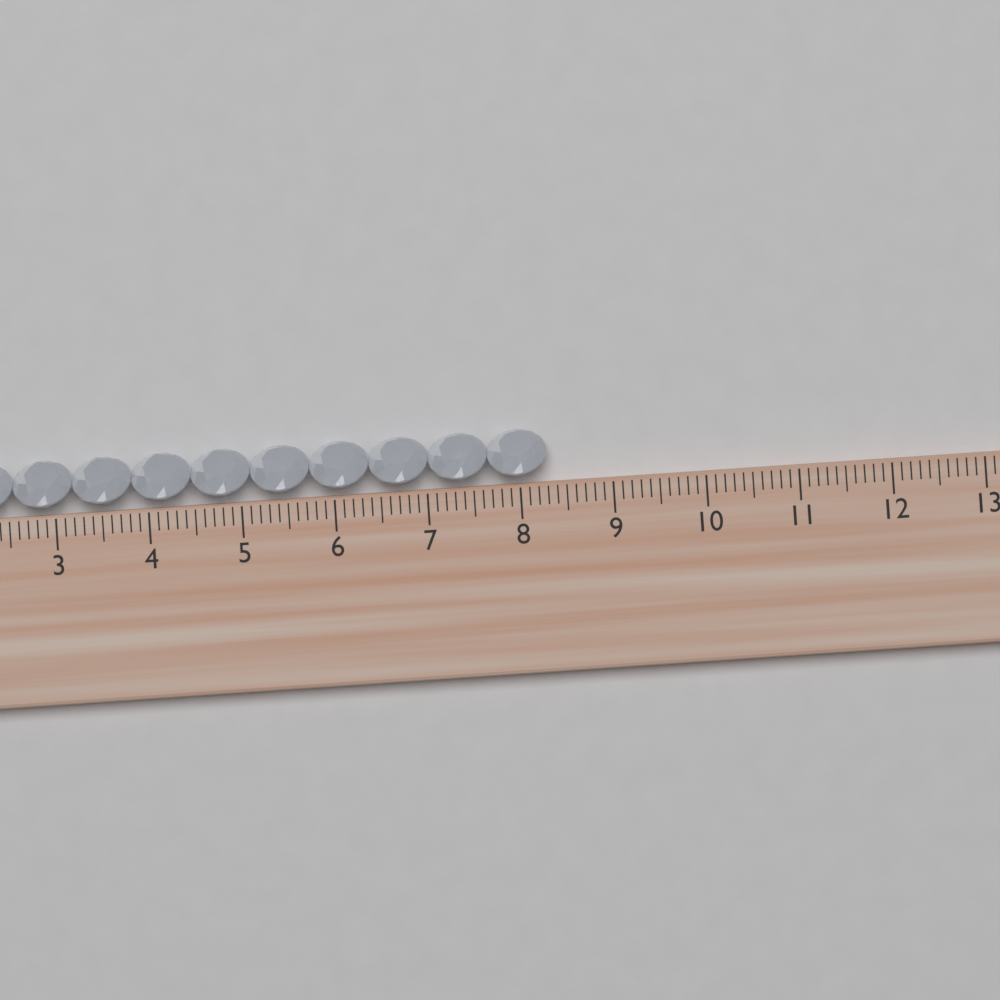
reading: 8.3 cm
